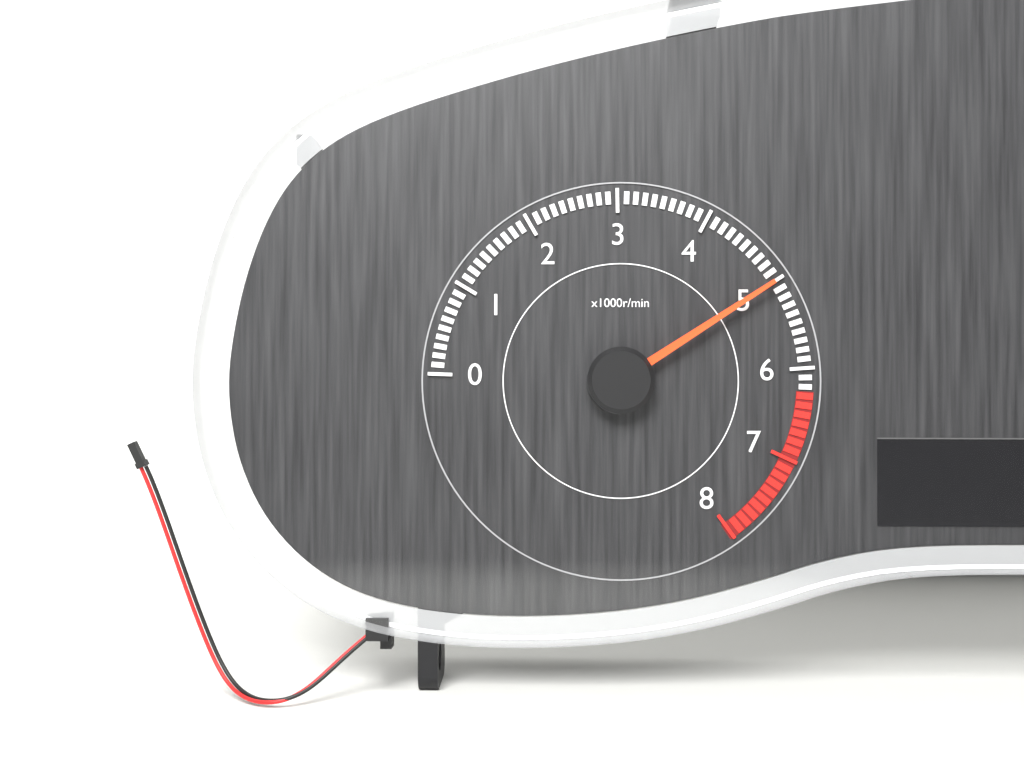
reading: 5000 r/min
